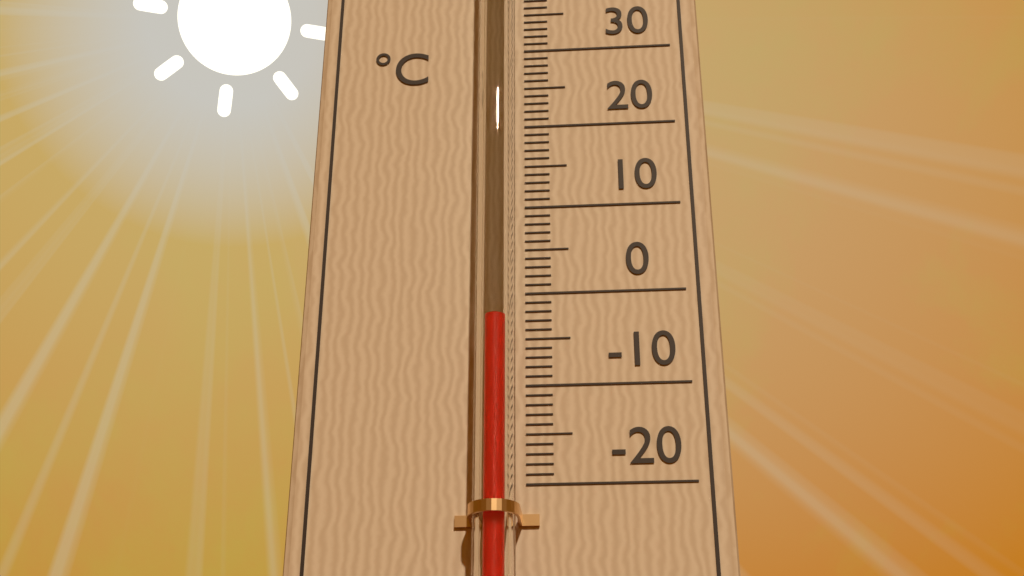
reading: -4 °C
